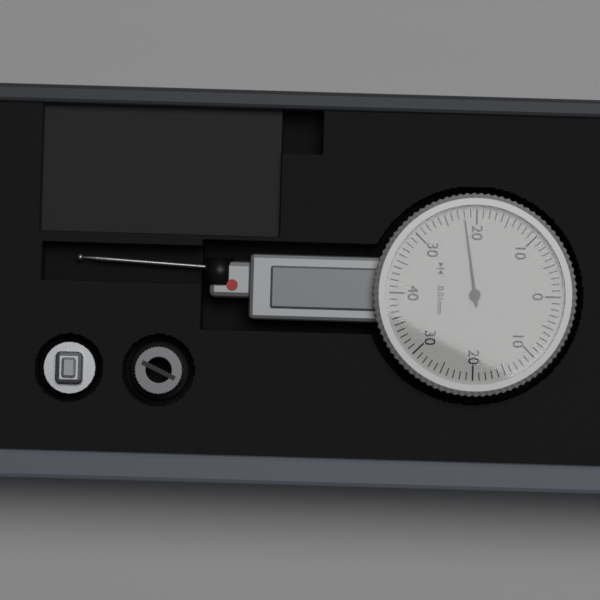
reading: 0.22 mm
